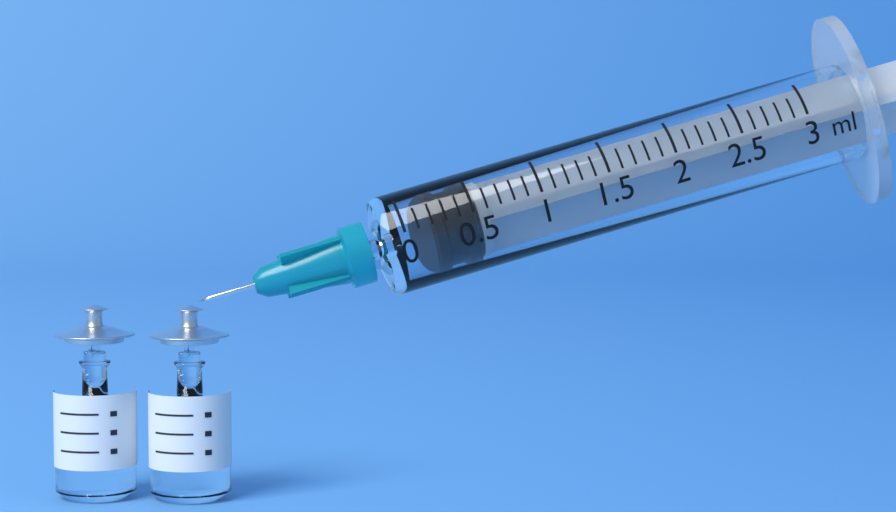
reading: 0.2 ml
